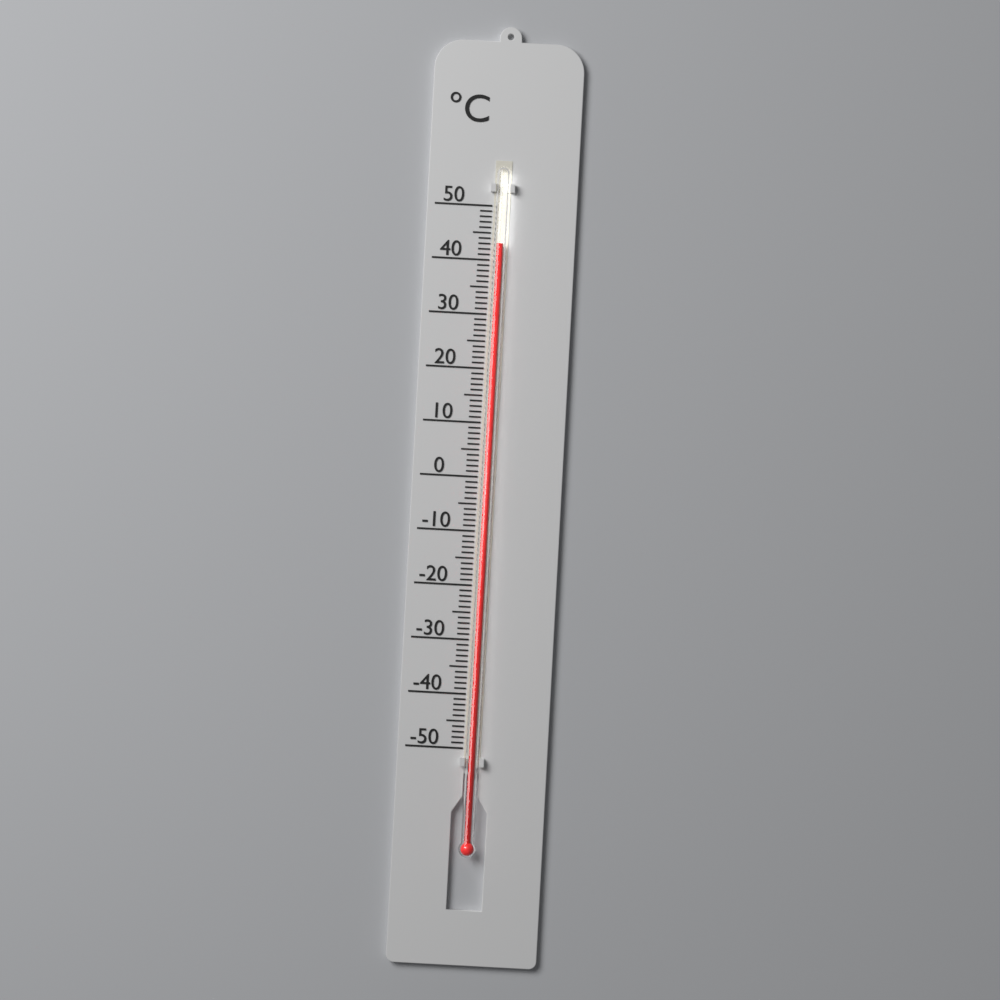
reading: 43 °C
